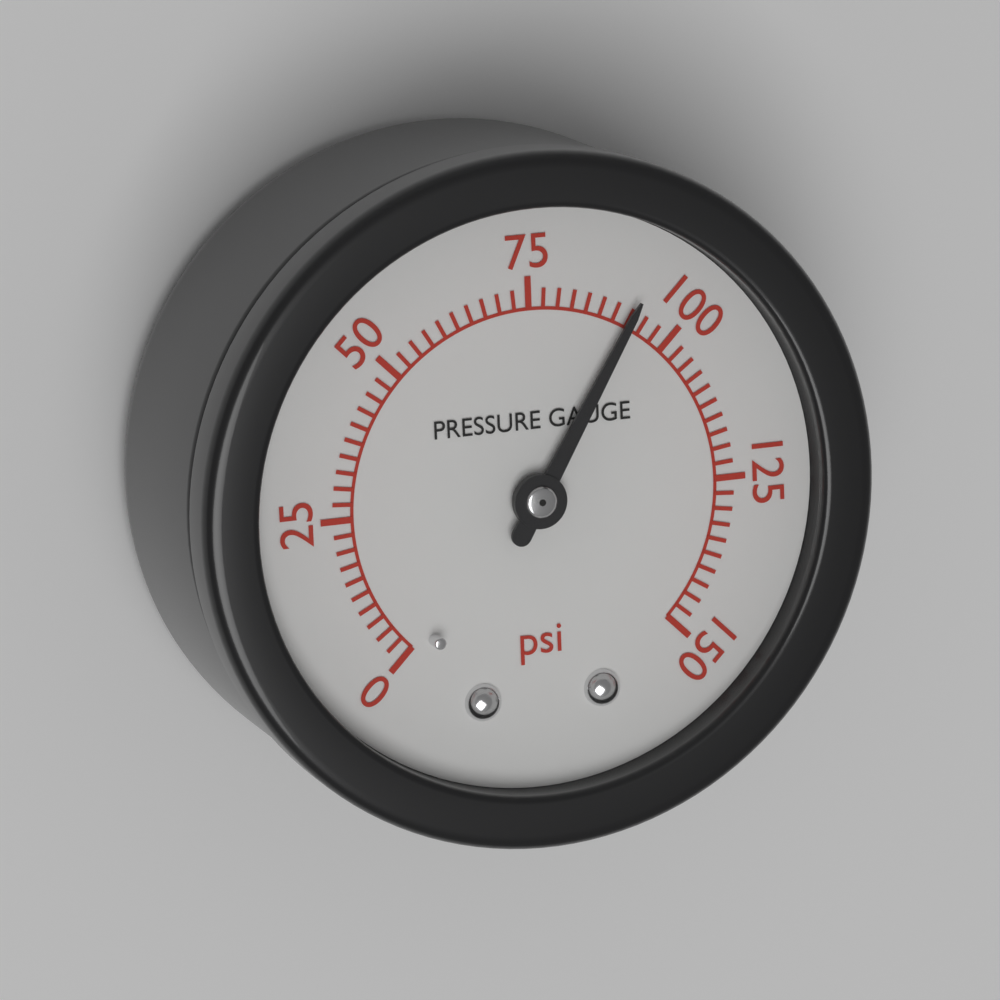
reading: 92.5 psi
